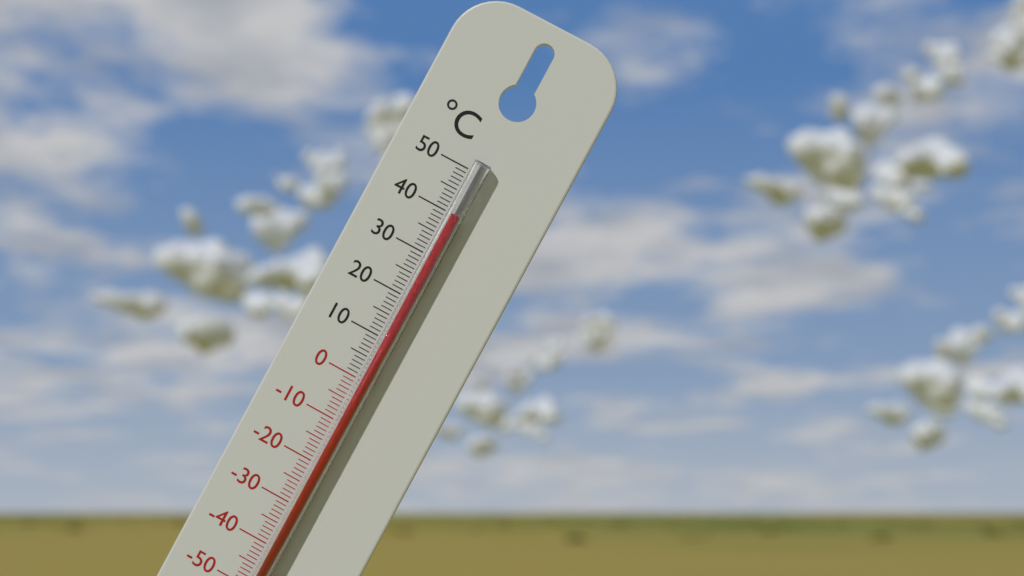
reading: 40 °C
